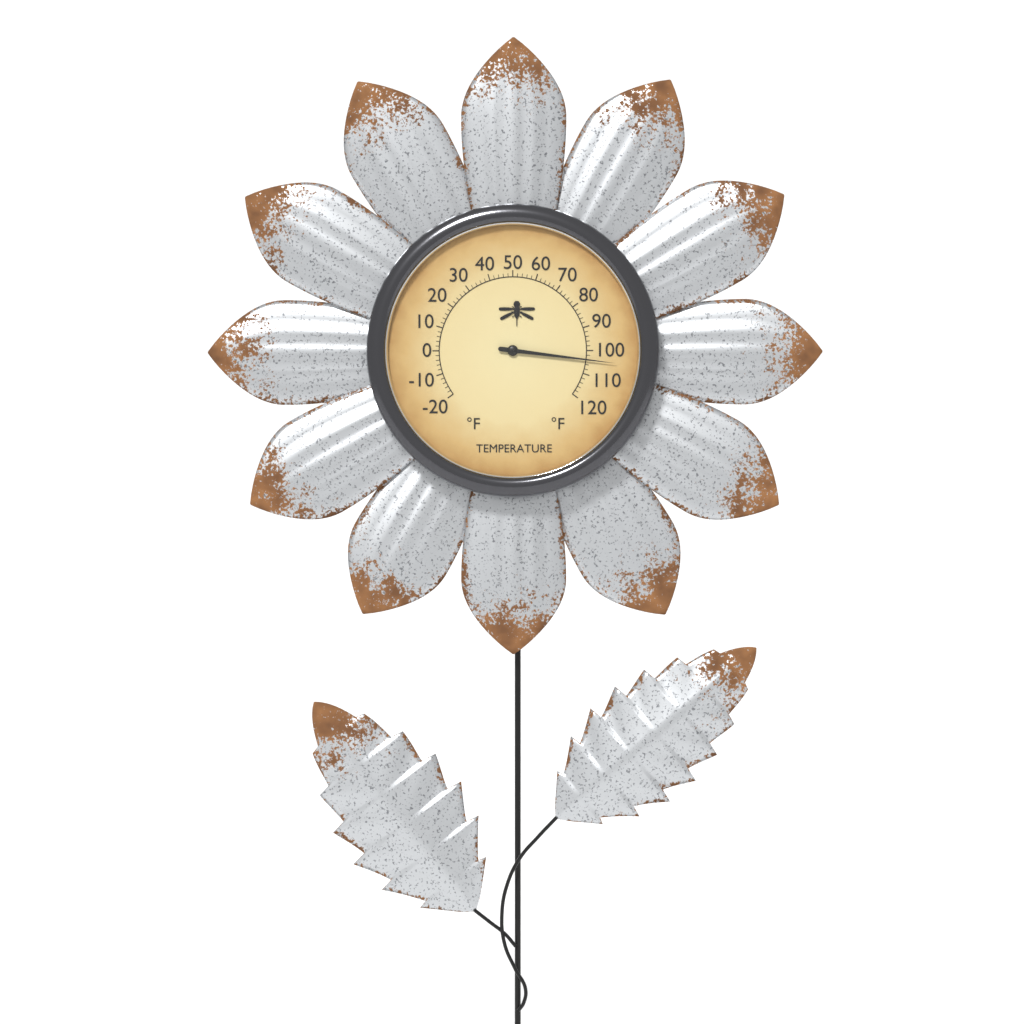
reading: 104 °F
